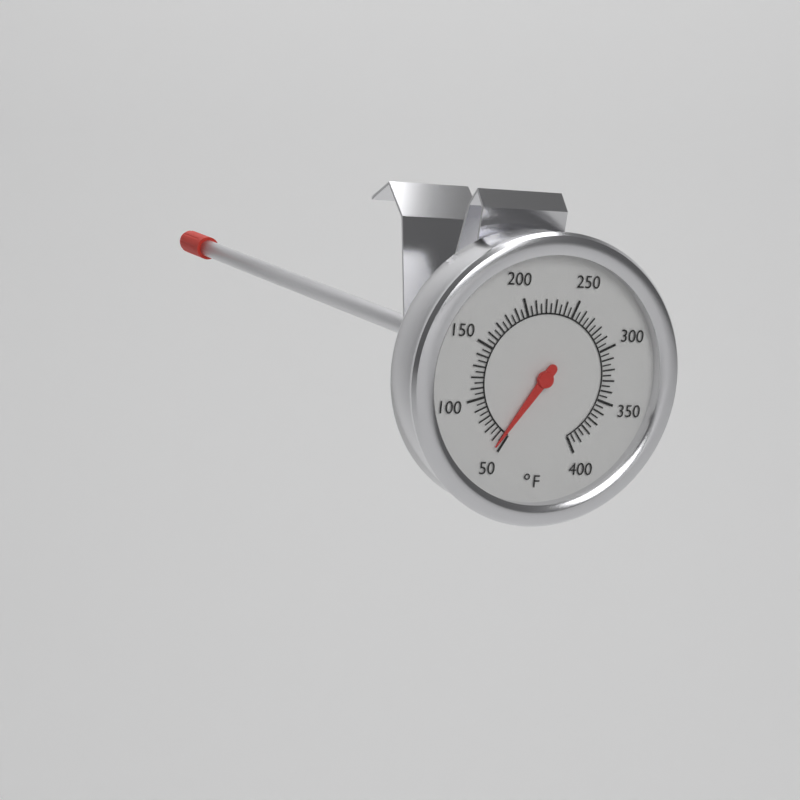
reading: 55 °F
